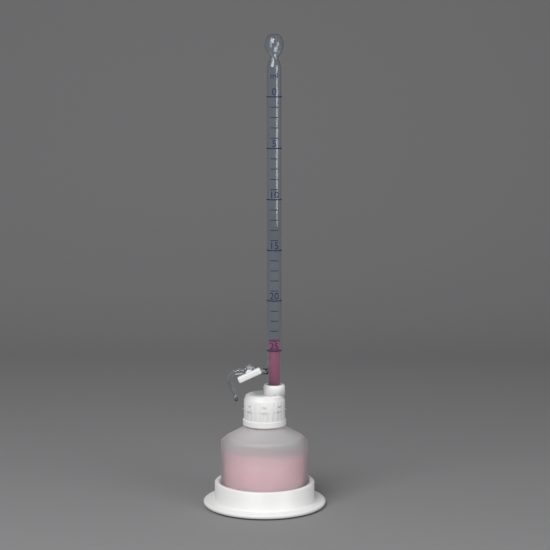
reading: 24 ml
